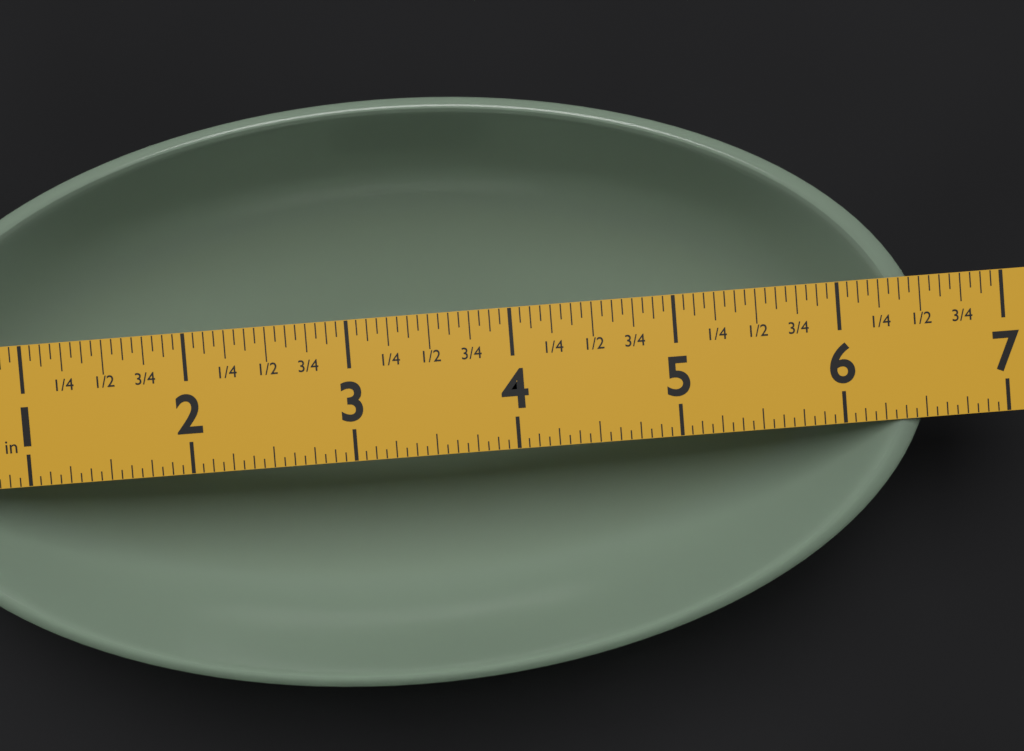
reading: 6.5625 in
